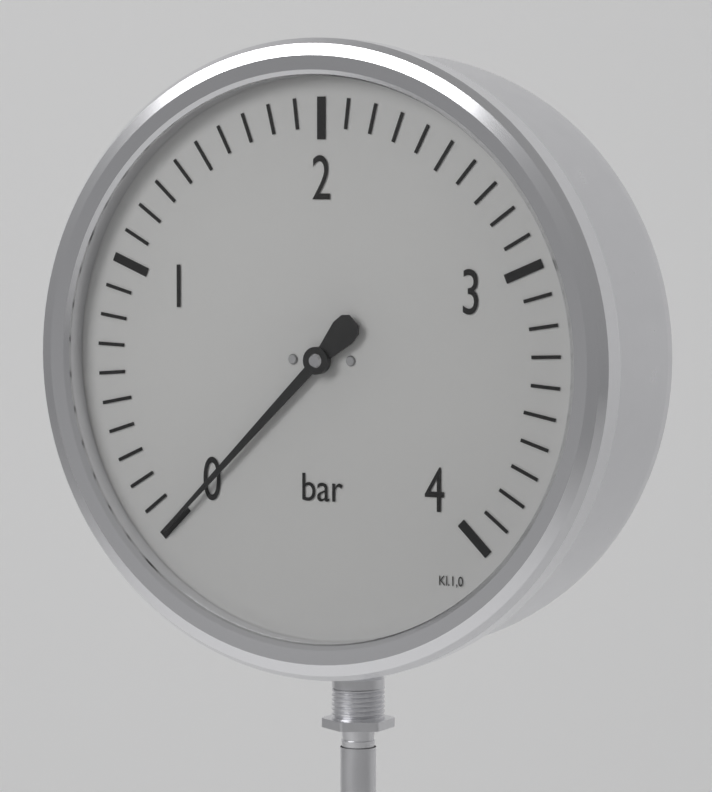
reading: 0.0 bar
